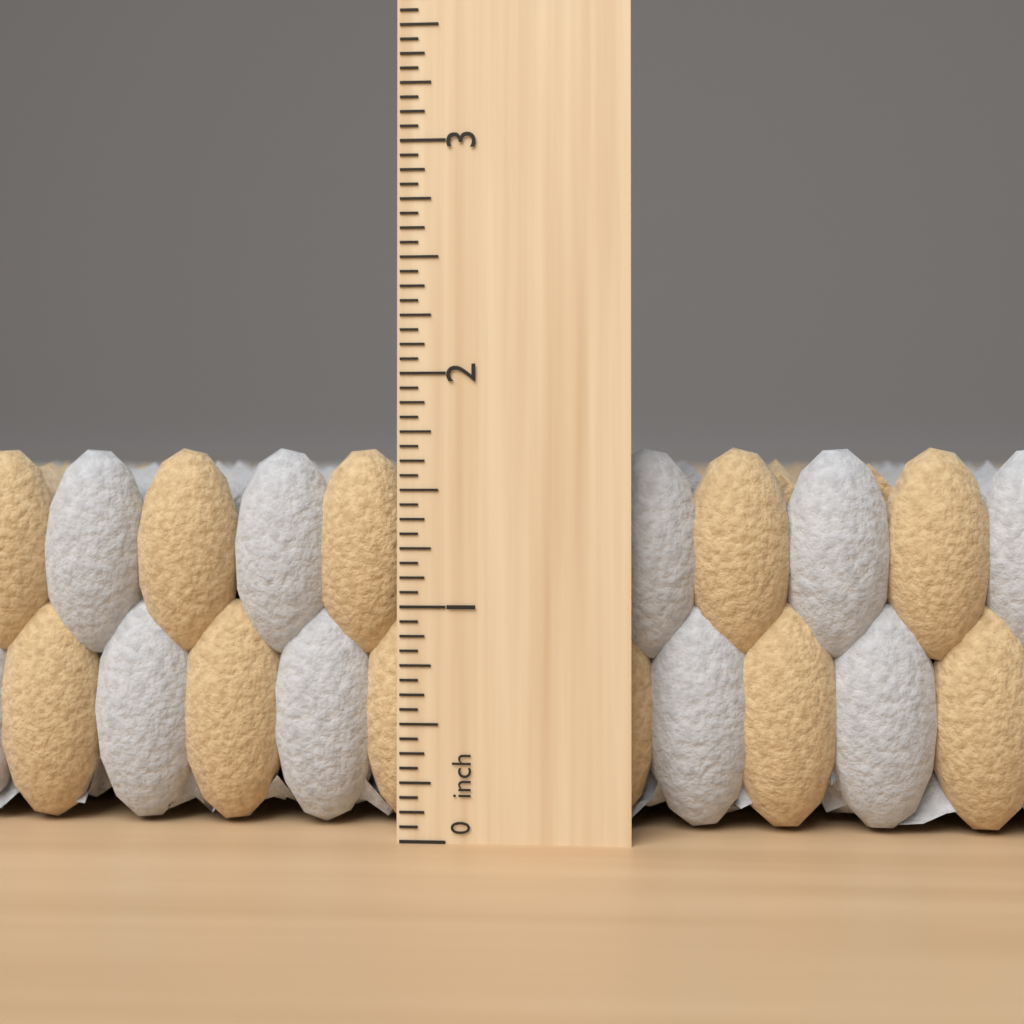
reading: 1.6875 inch
